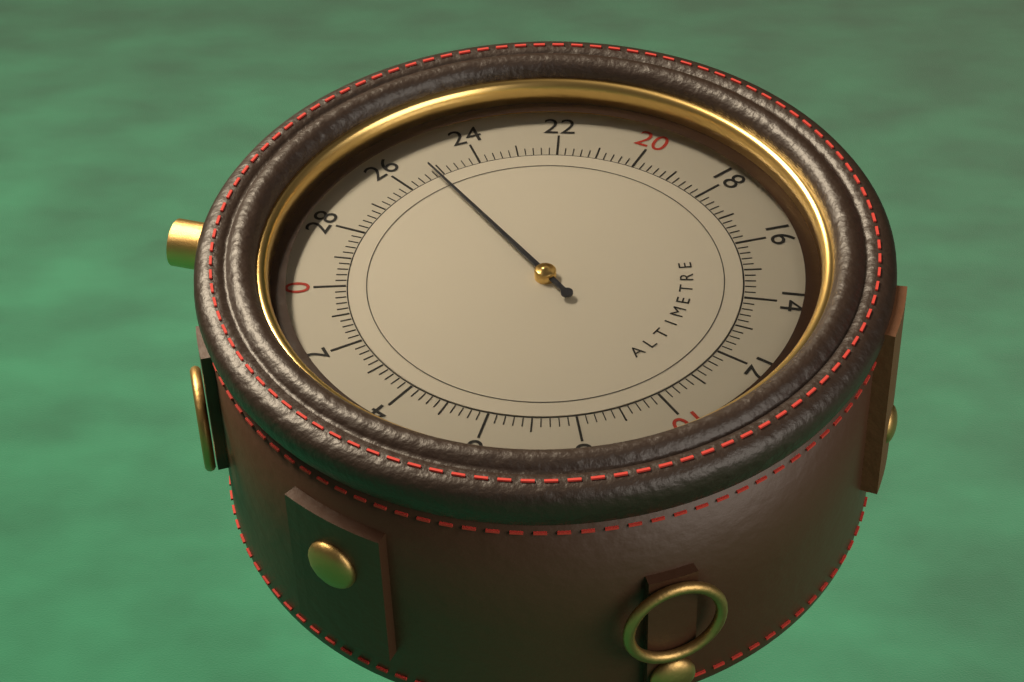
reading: 25.2 (no unit)
